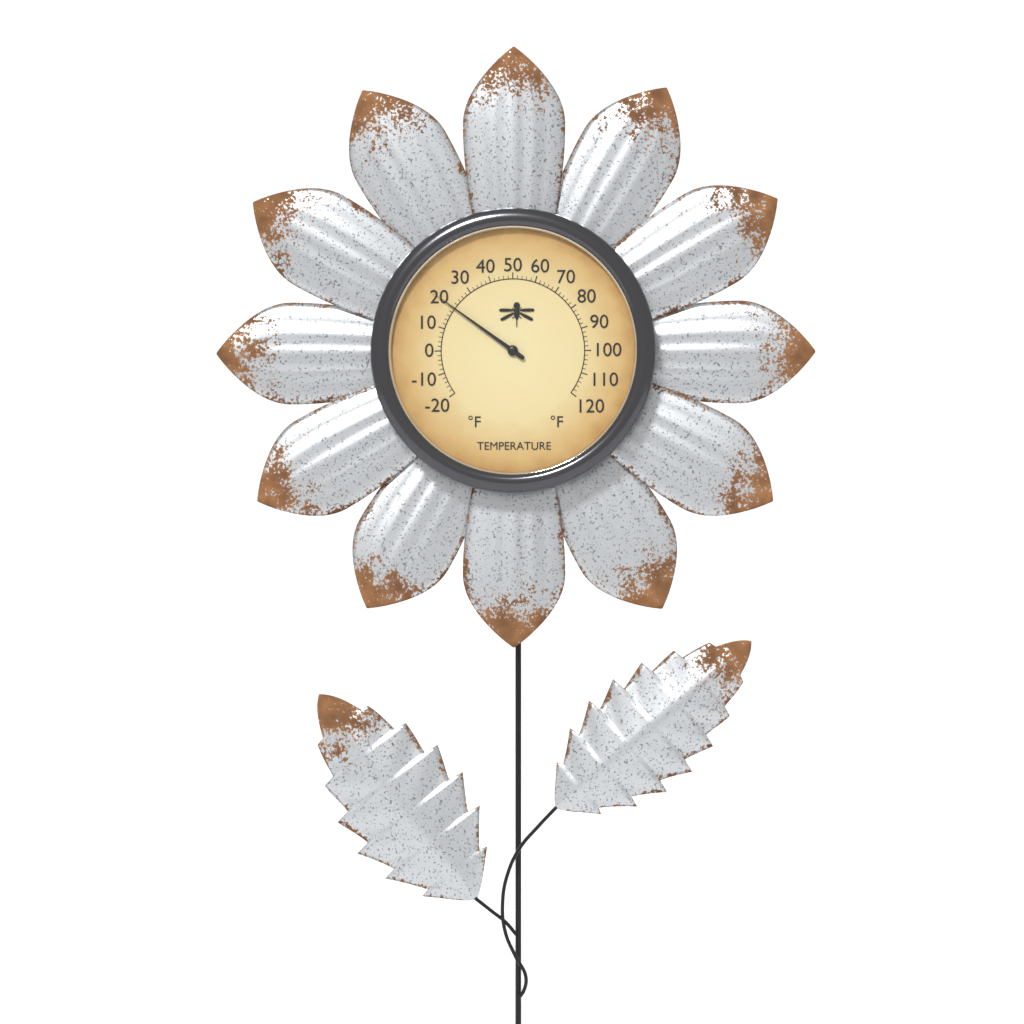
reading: 20 °F
